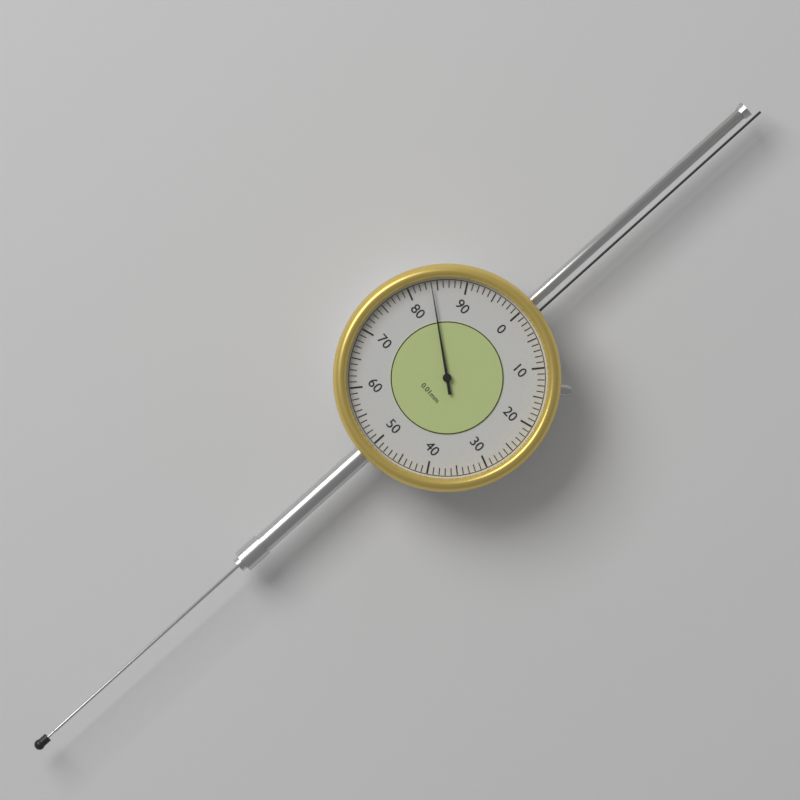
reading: 0.84 mm
